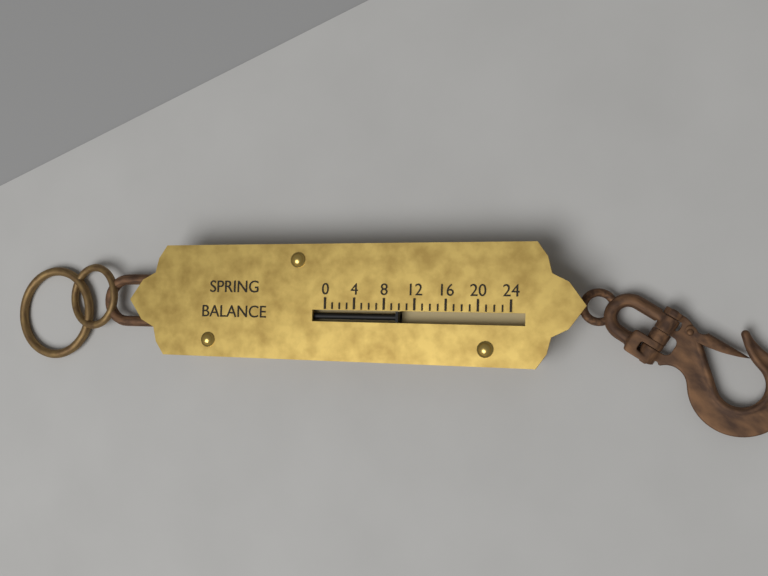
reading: 10 (no unit)
